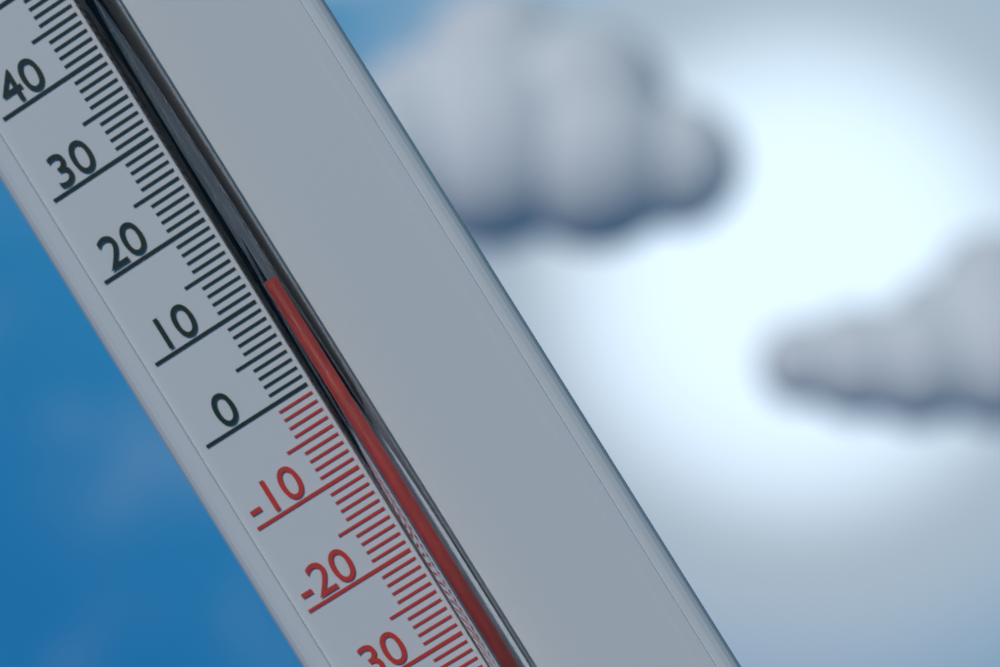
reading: 10 °C
